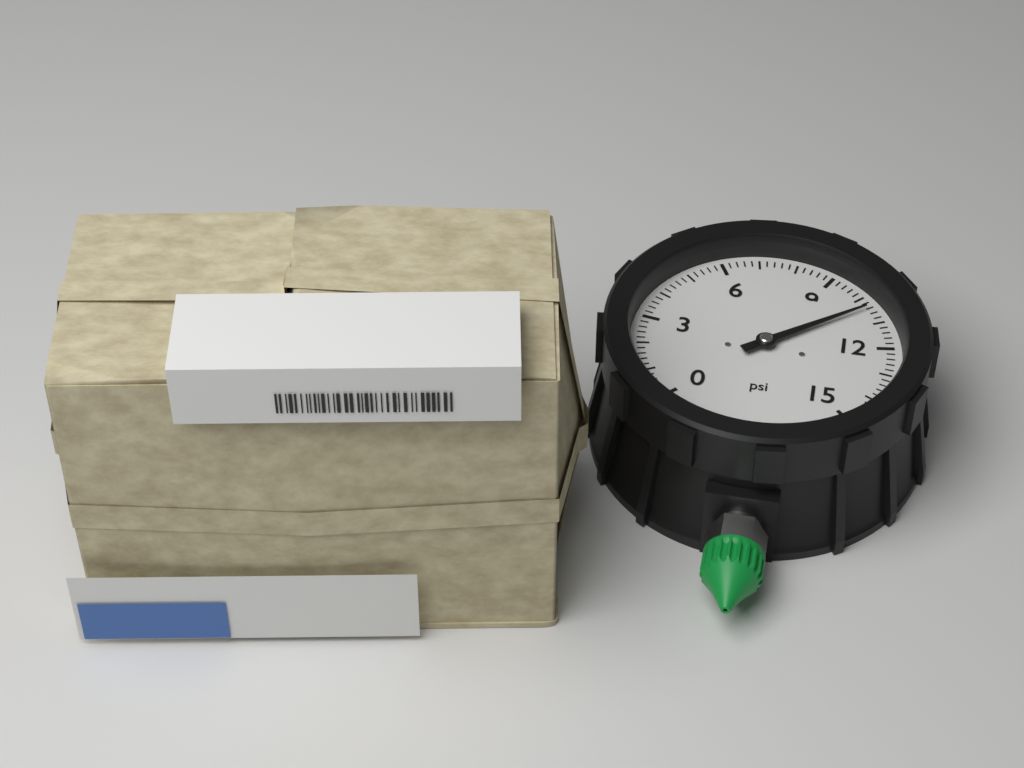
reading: 10.4 psi
